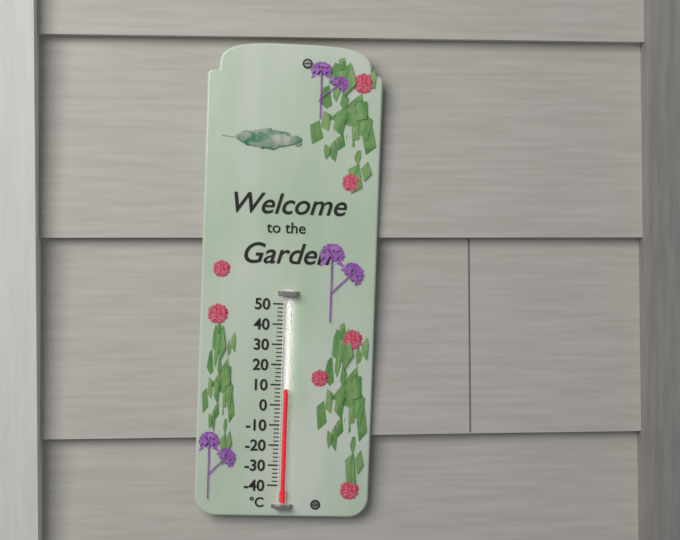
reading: 8 °C
